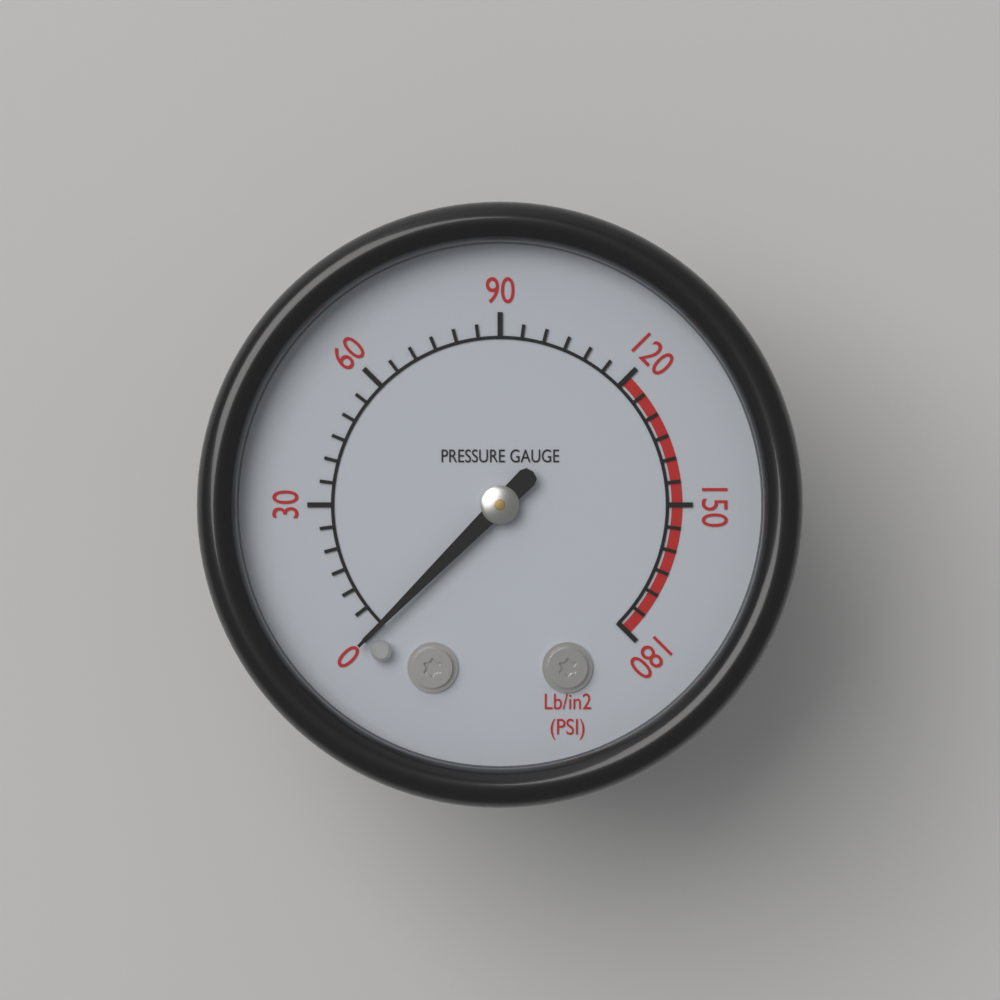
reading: 0 psi
